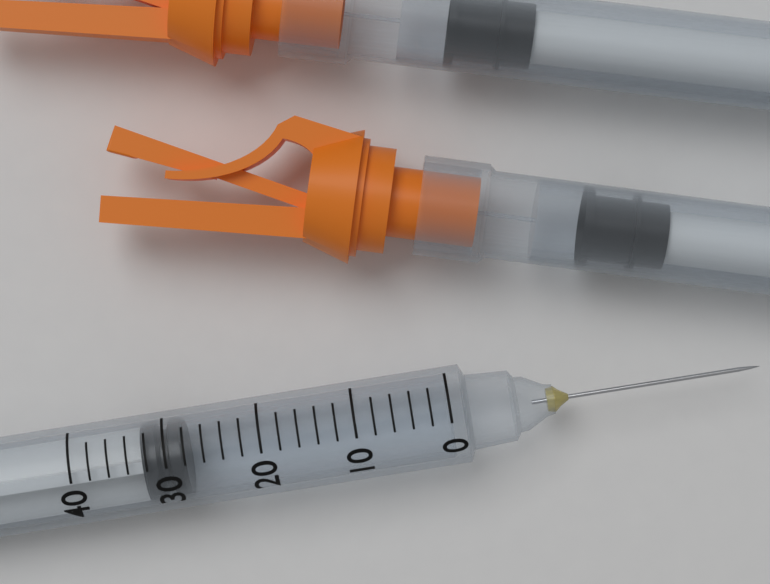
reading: 28 (no unit)
